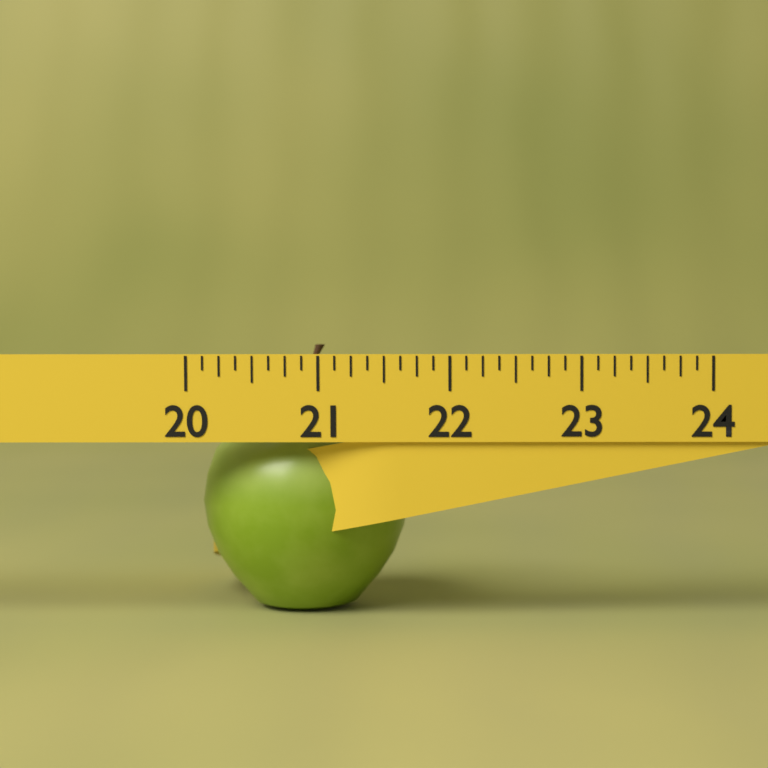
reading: 21.625 (no unit)
